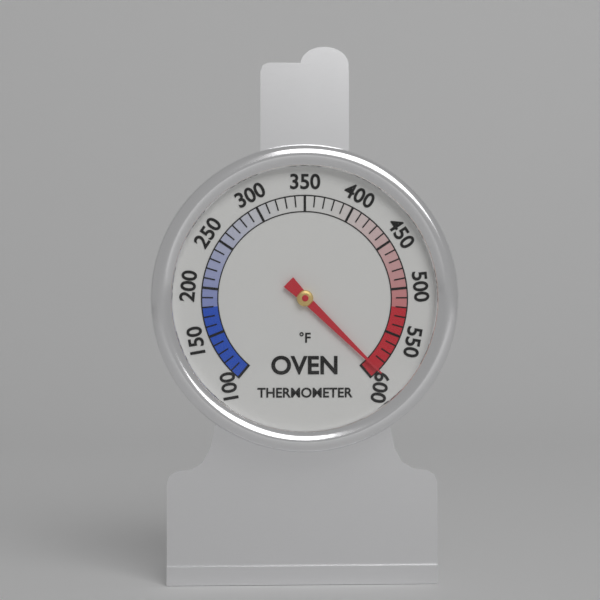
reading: 590 °F
